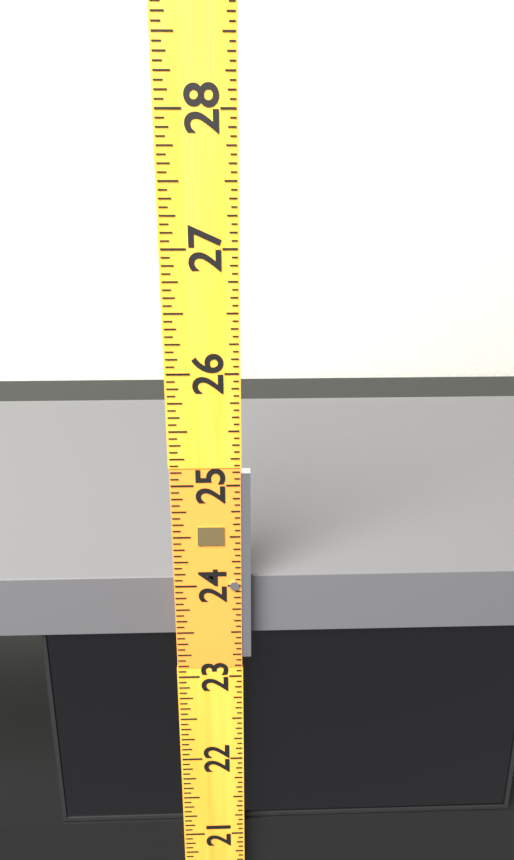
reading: 24.0000 (no unit)
